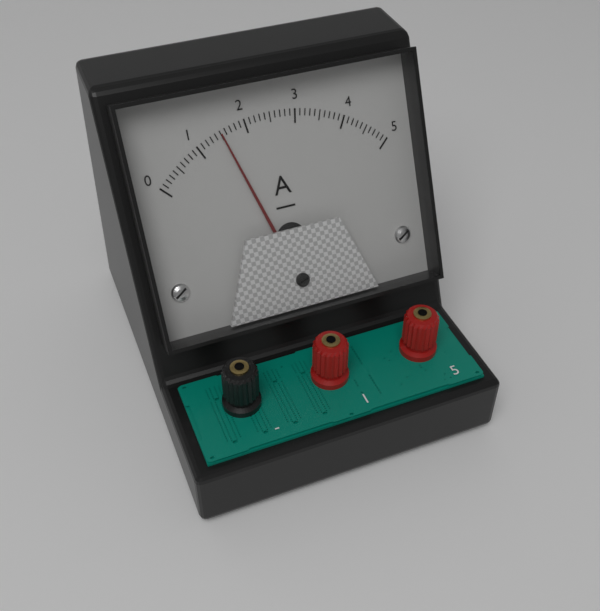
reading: 1.5 A
